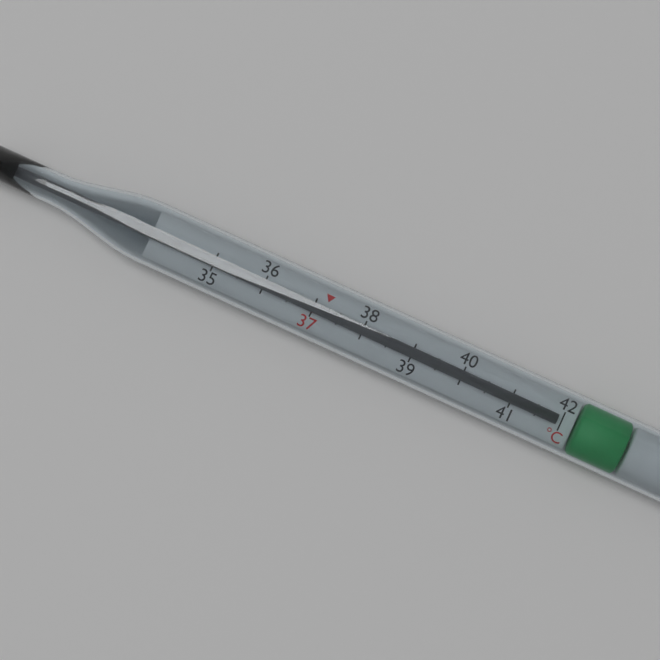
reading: 41.9 °C
